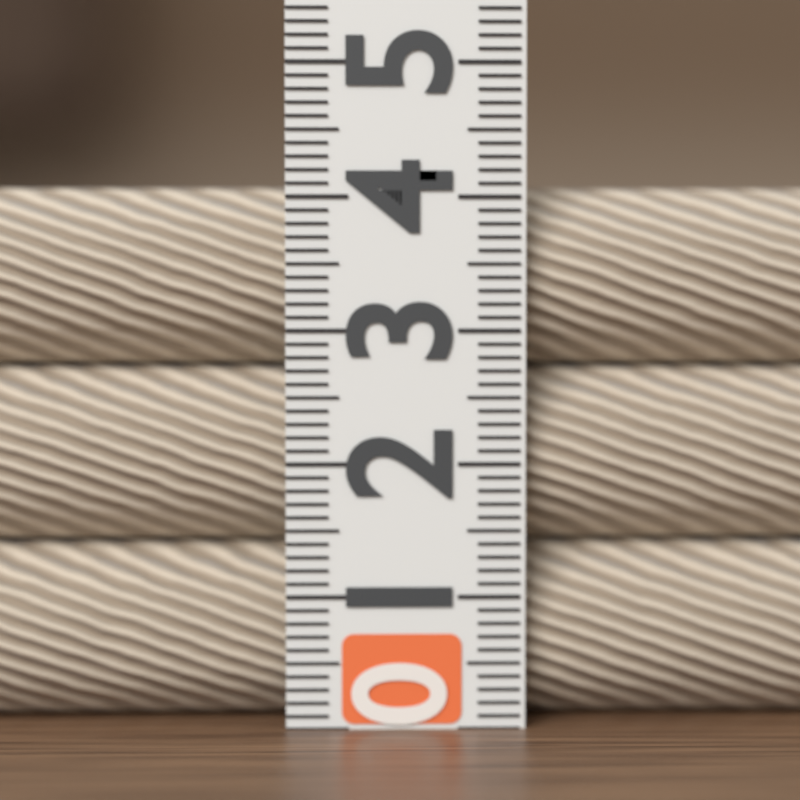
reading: 4.1 (no unit)
